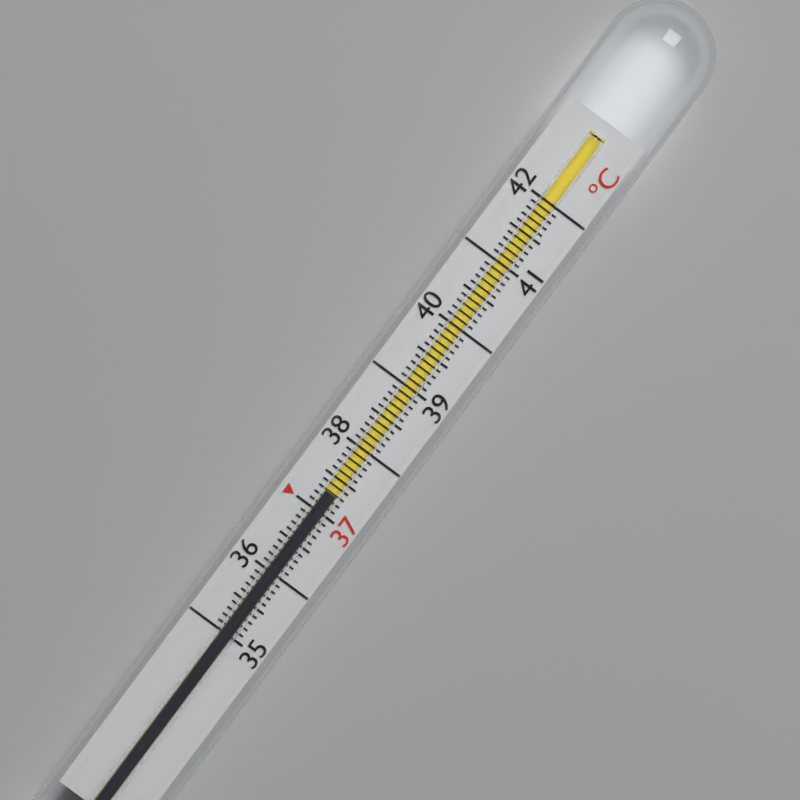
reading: 37.3 °C
